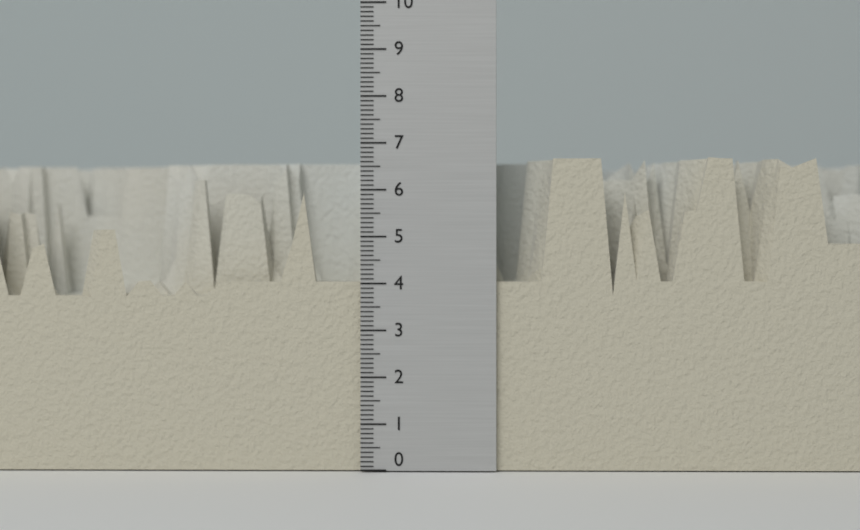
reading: 6.7 (no unit)
